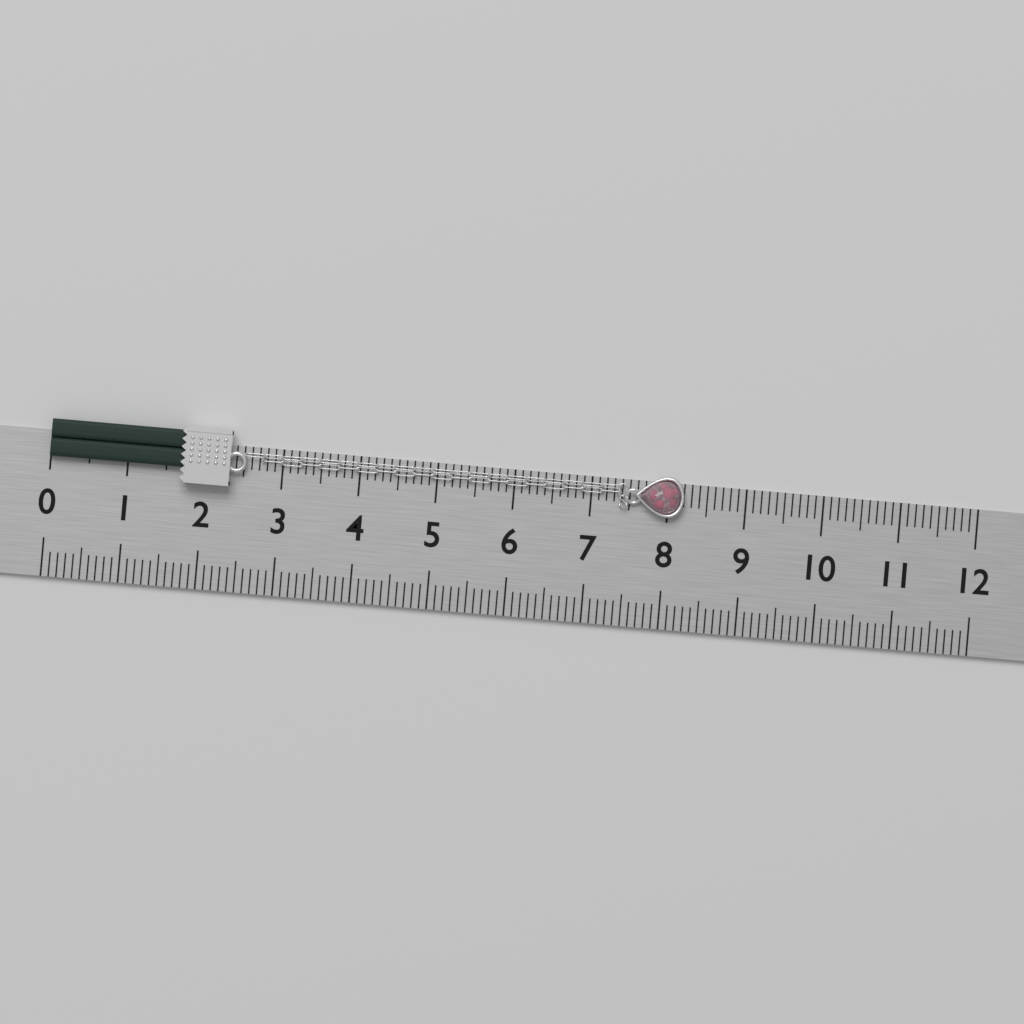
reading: 8.2 (no unit)
